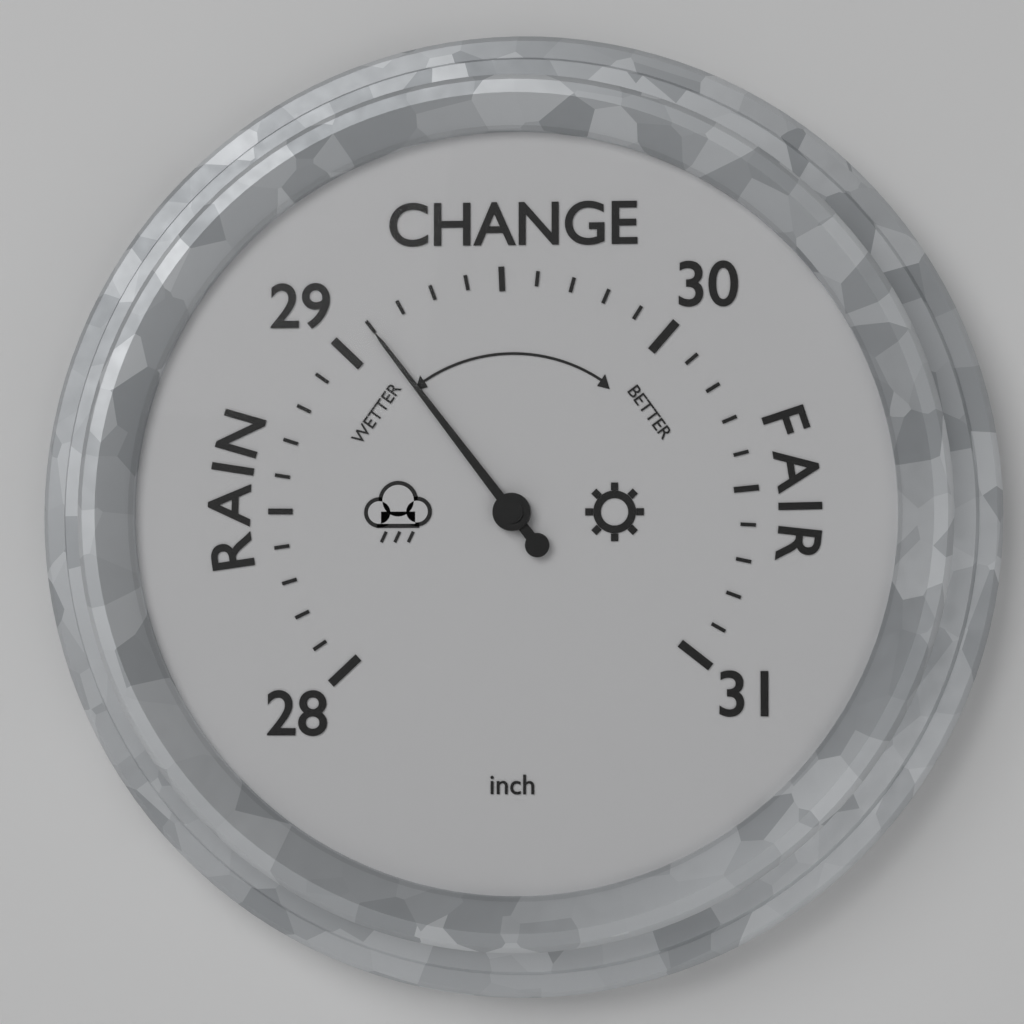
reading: 29.1 inch
